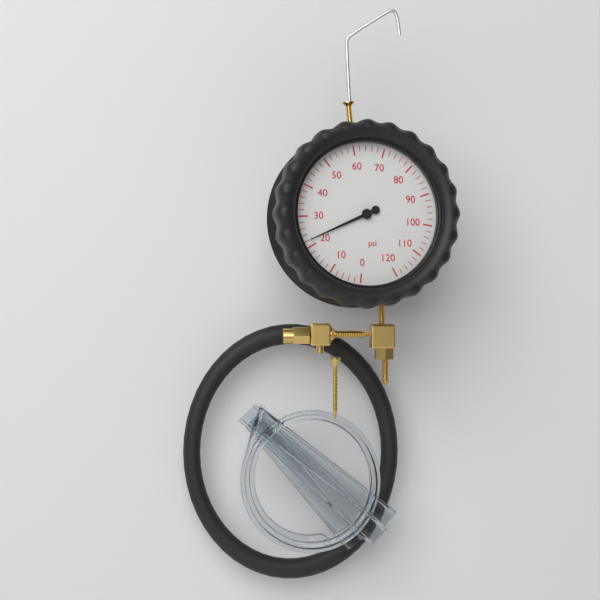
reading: 22 psi
